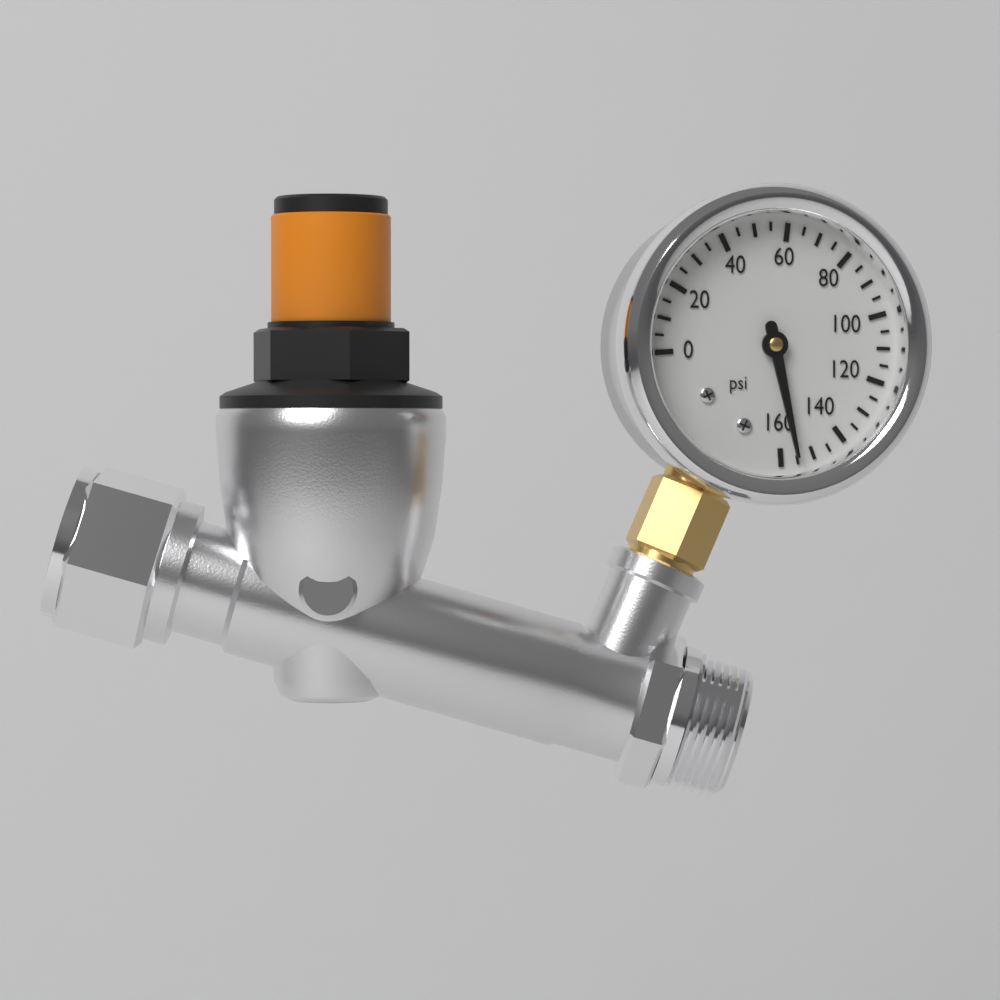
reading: 155 psi
